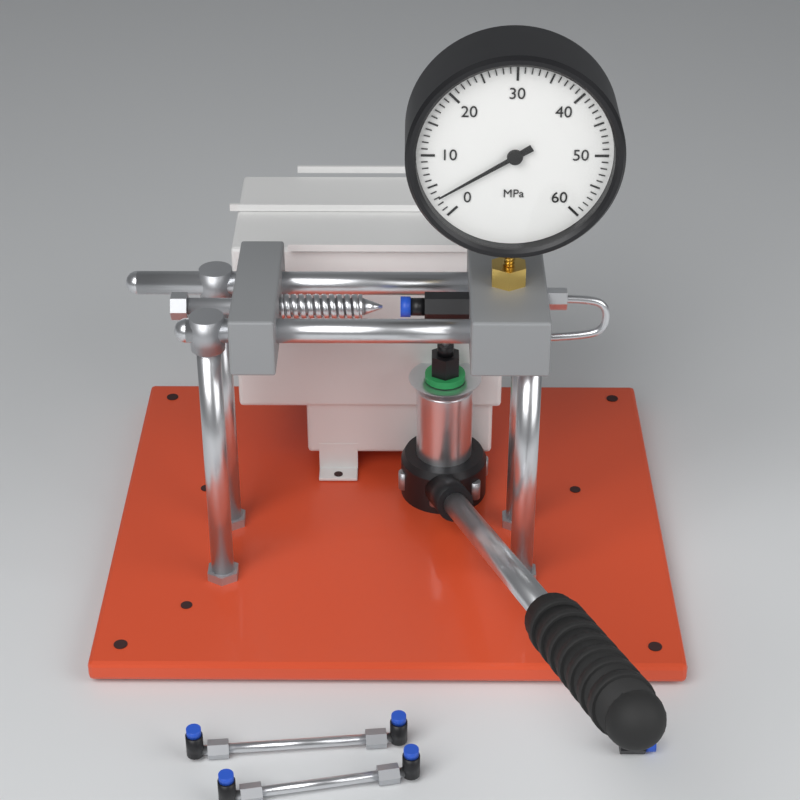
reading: 3 MPa
